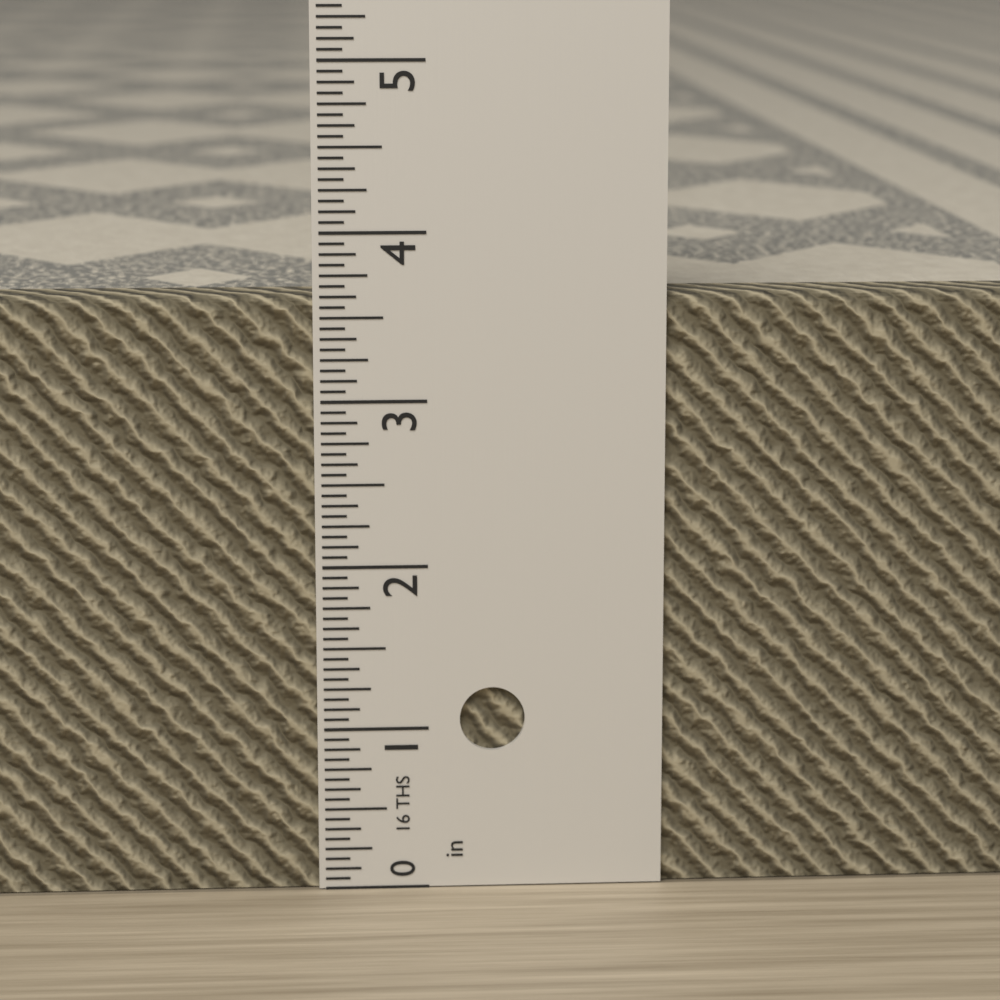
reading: 3.6250 in
